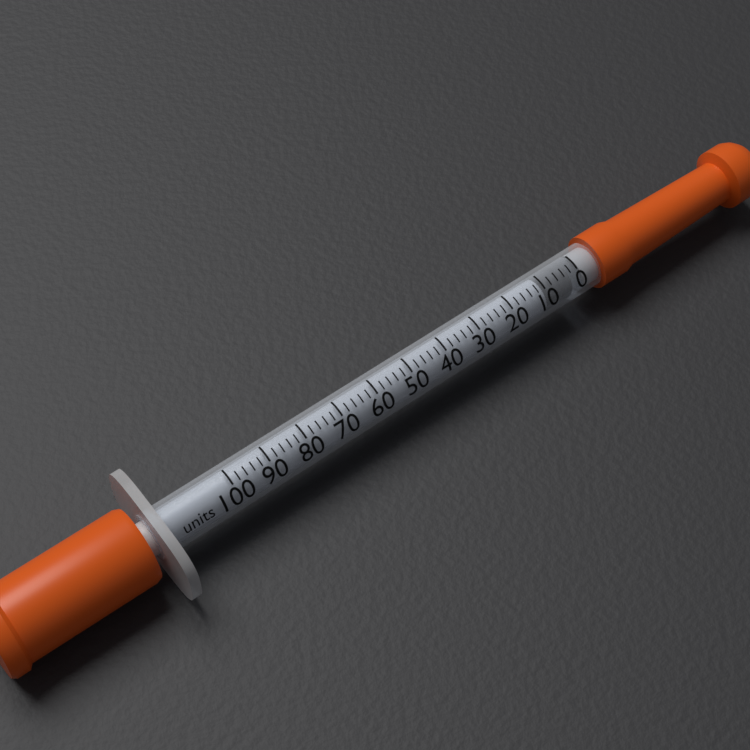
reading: 2 units
